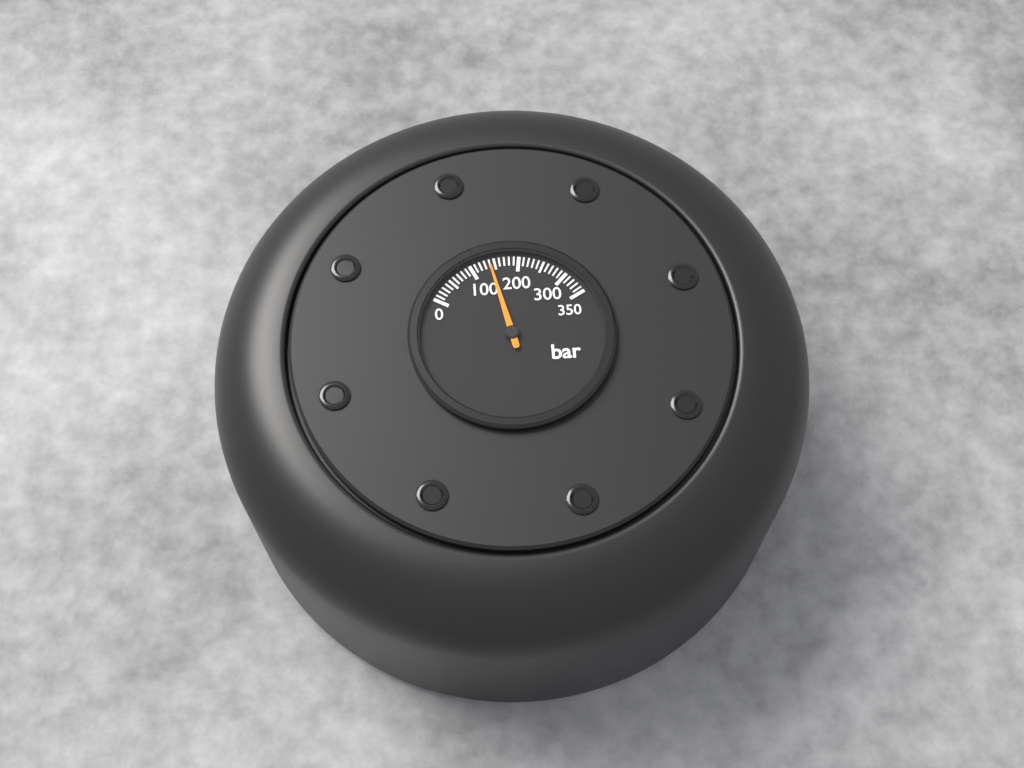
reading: 140 bar
